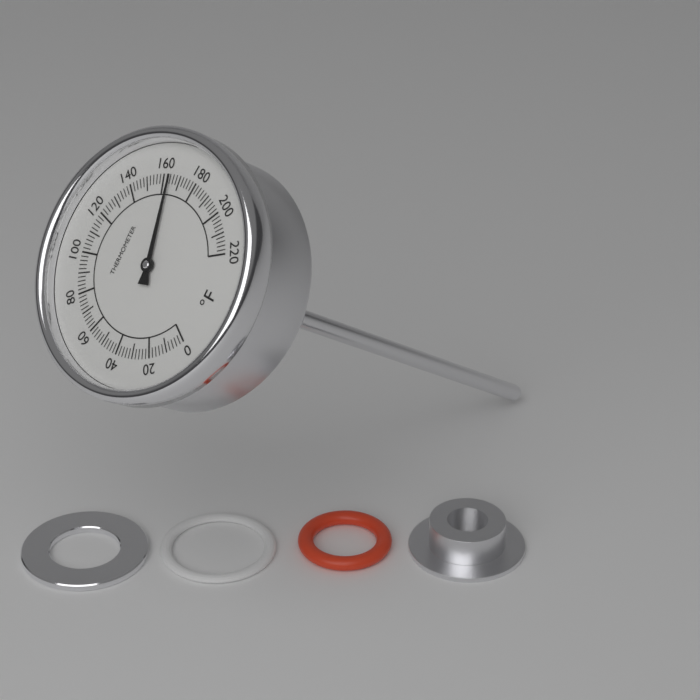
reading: 164 °F
